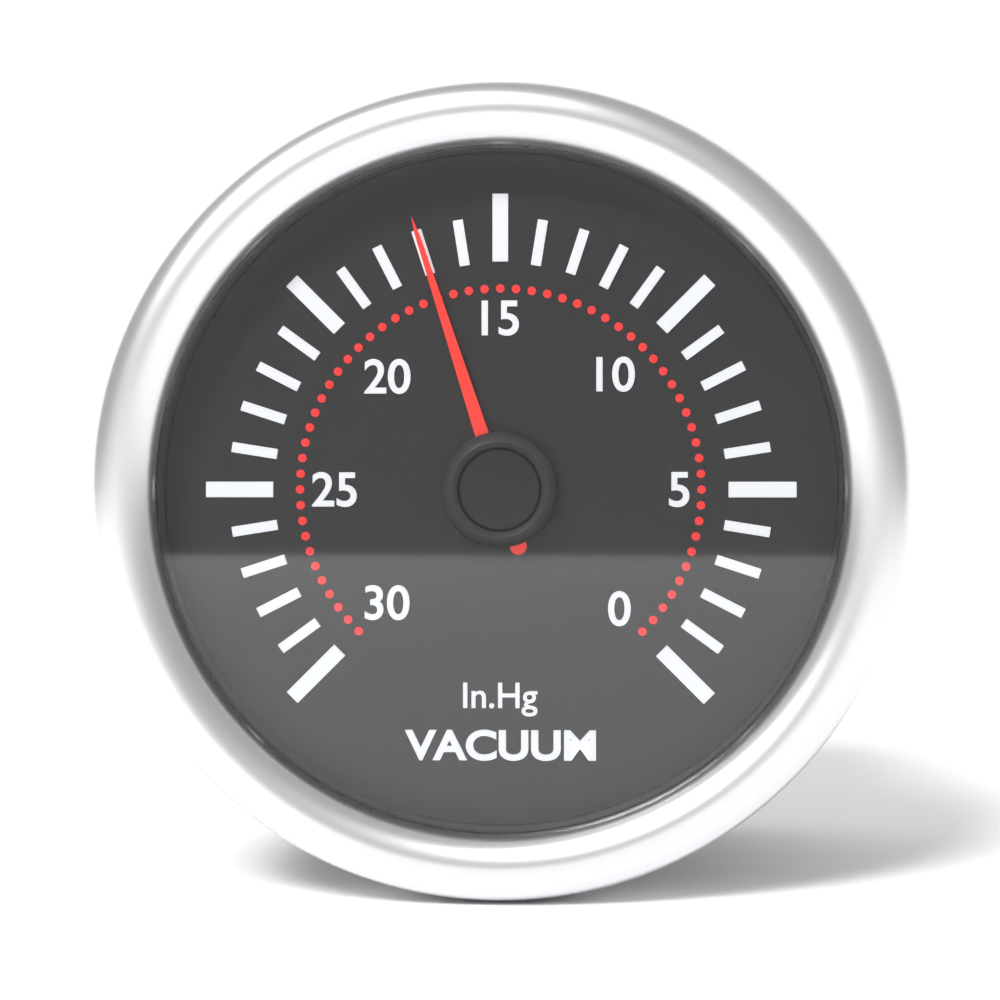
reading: 17 inHg
